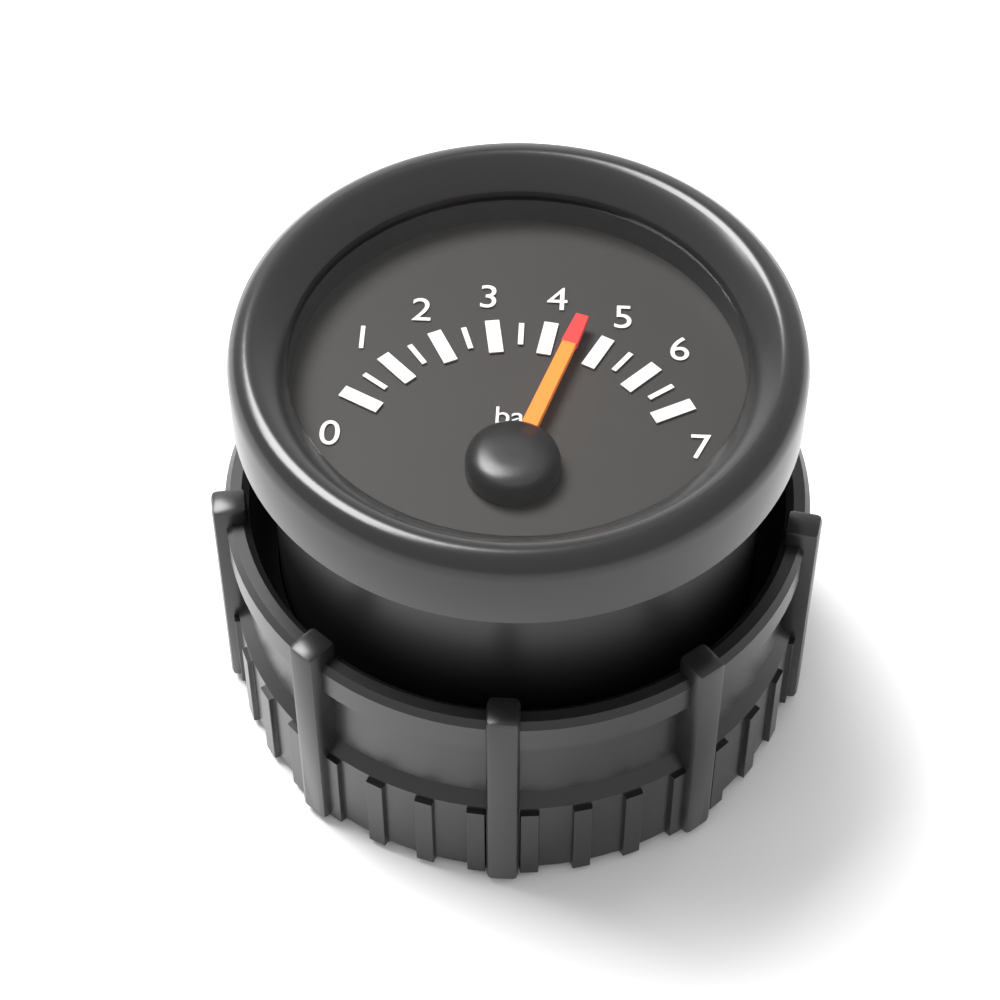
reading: 4.5 bar
